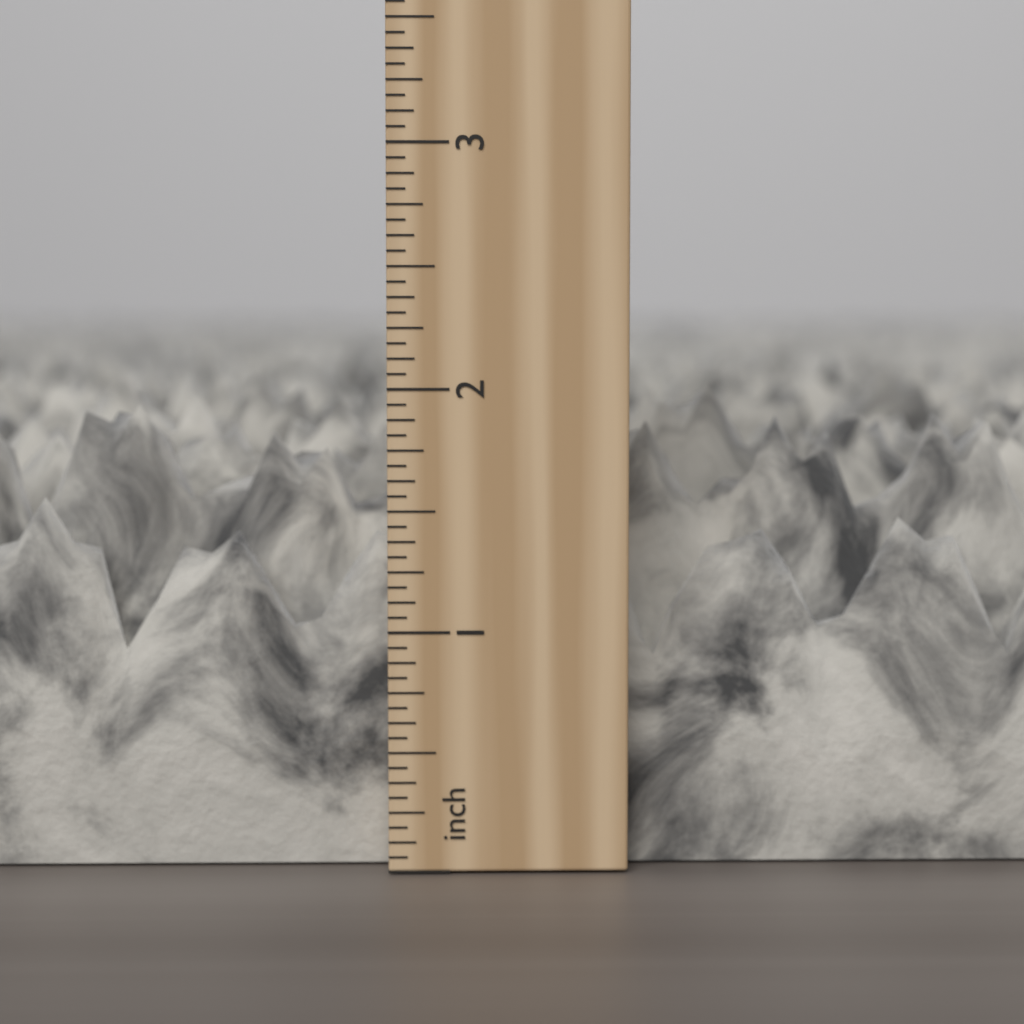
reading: 2.0625 in
